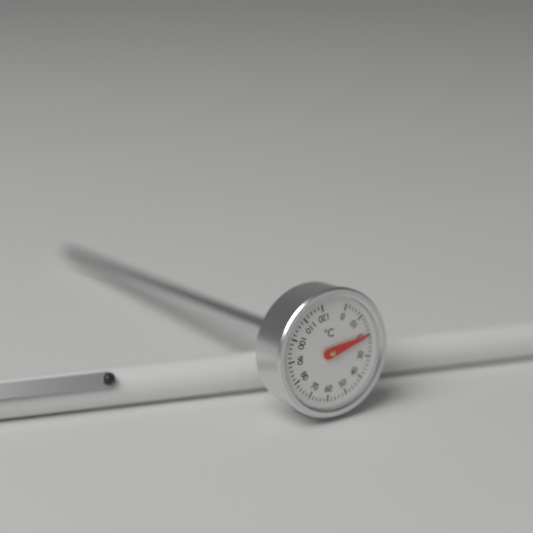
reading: 20 °C
